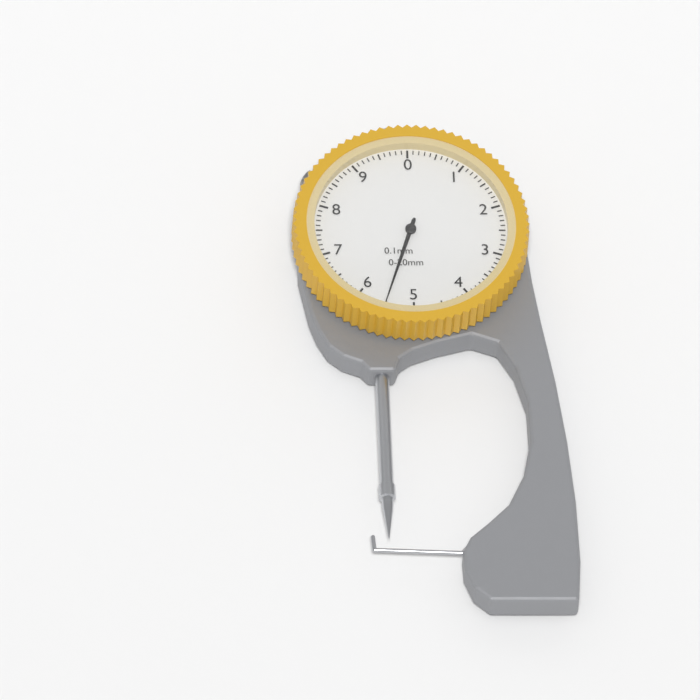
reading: 5.5 mm
